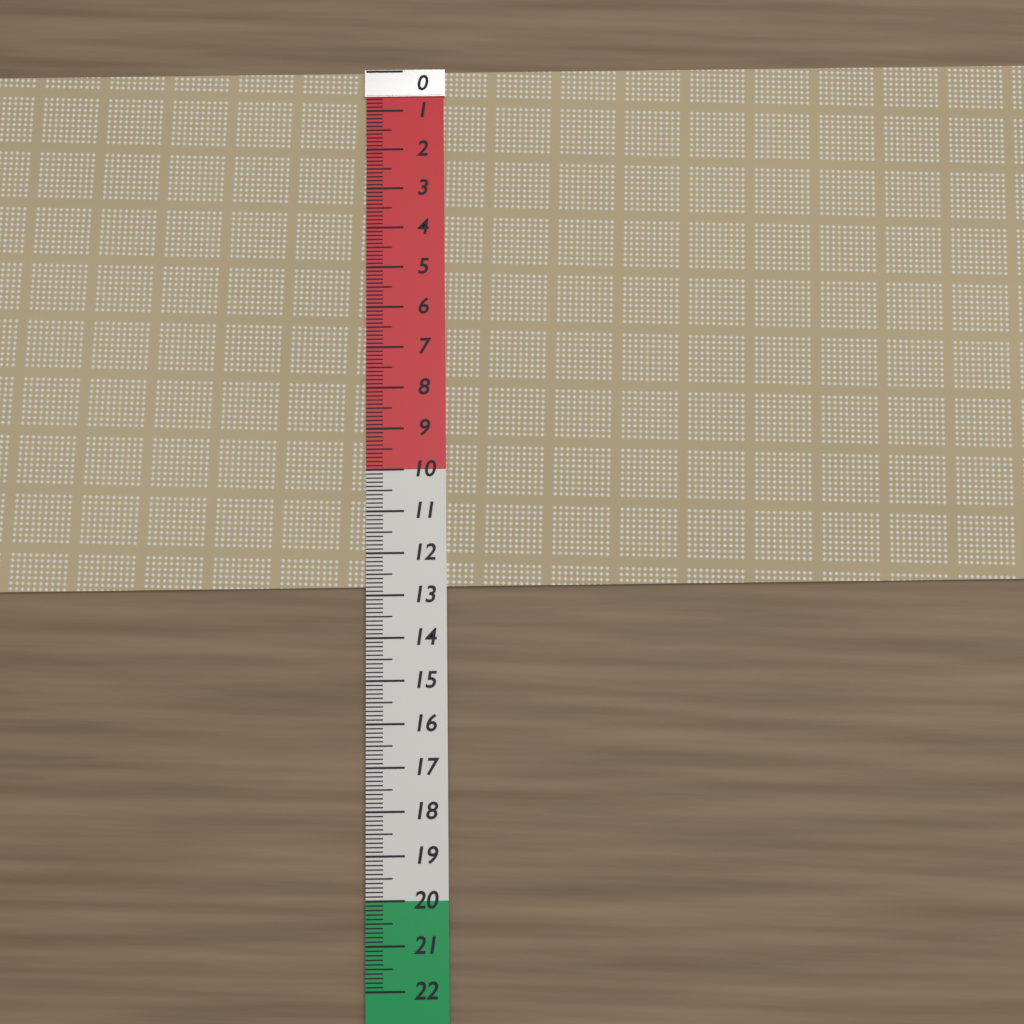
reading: 12.8 (no unit)
